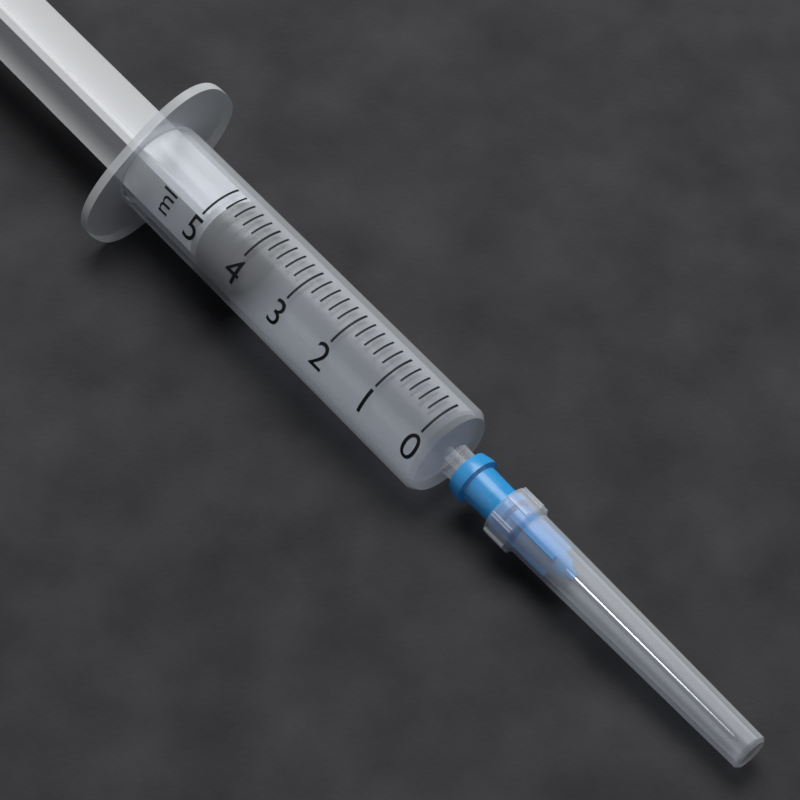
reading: 4.2 ml
